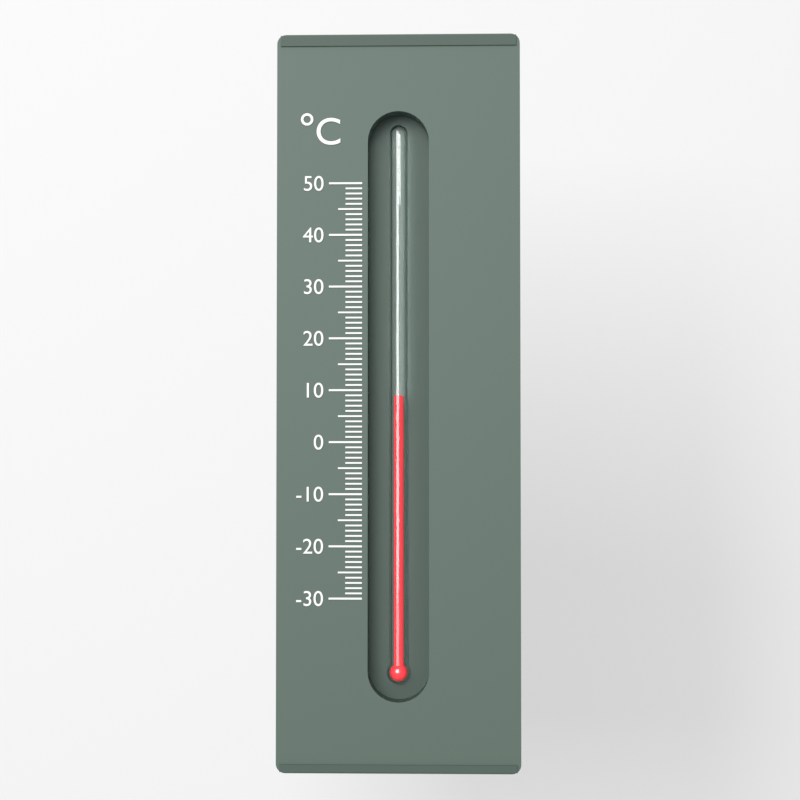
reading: 9 °C
